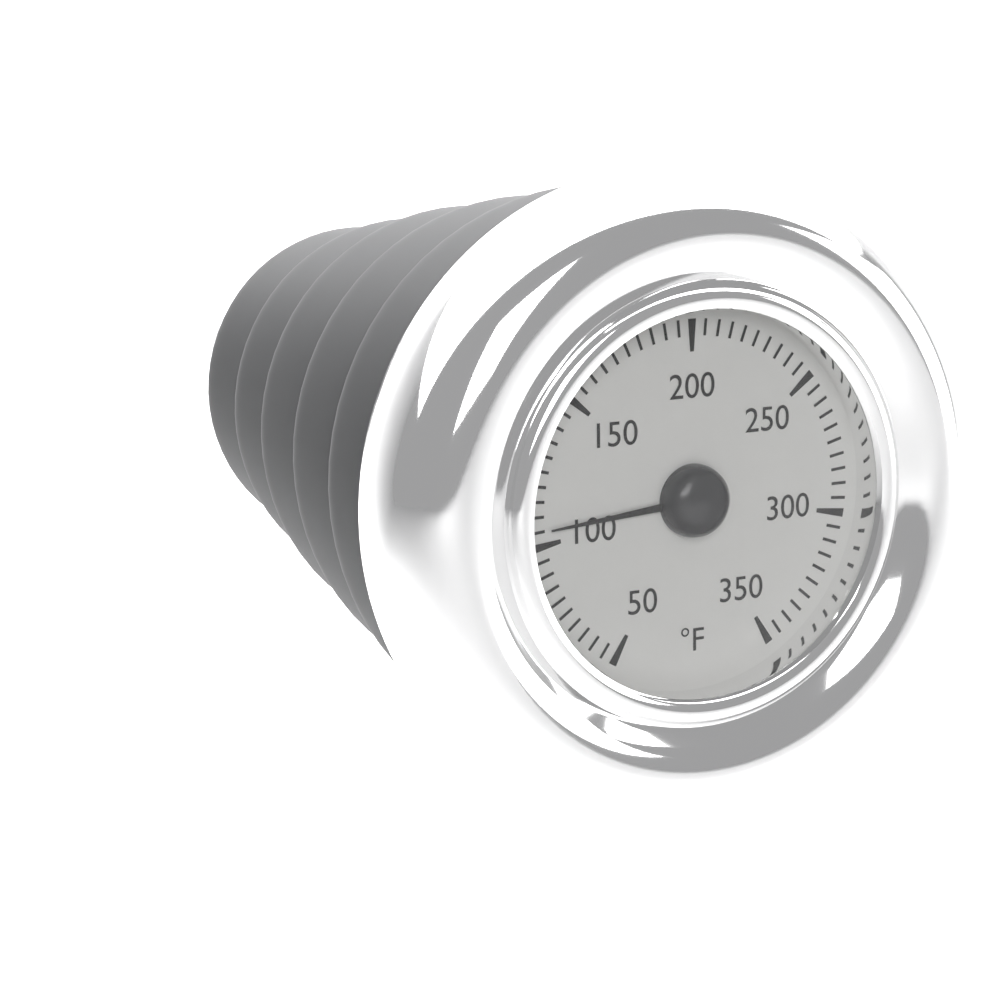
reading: 105 °F
